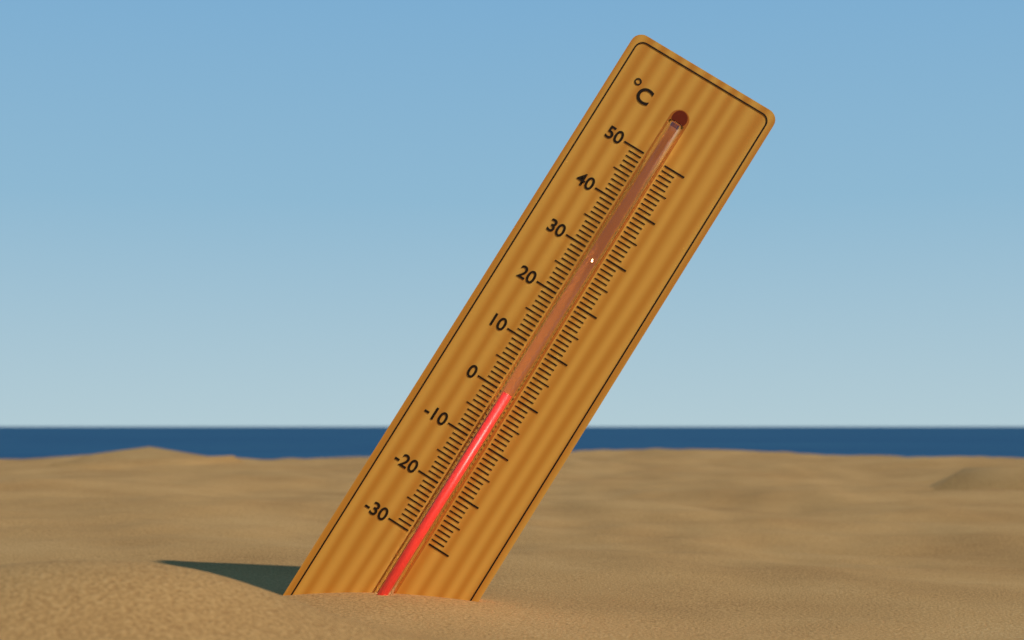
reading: 0 °C
